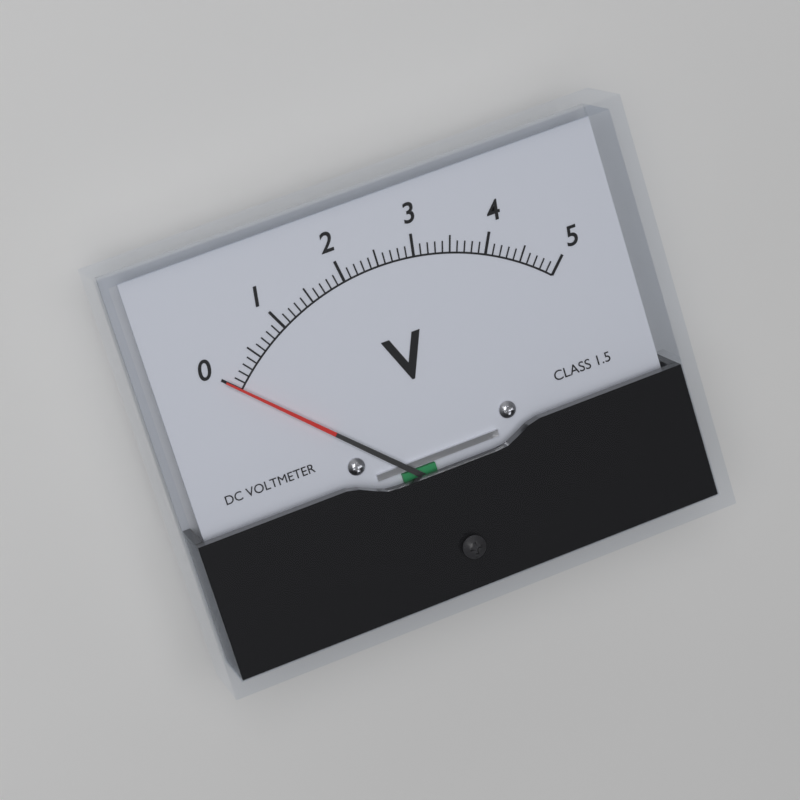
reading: 0.0 V
